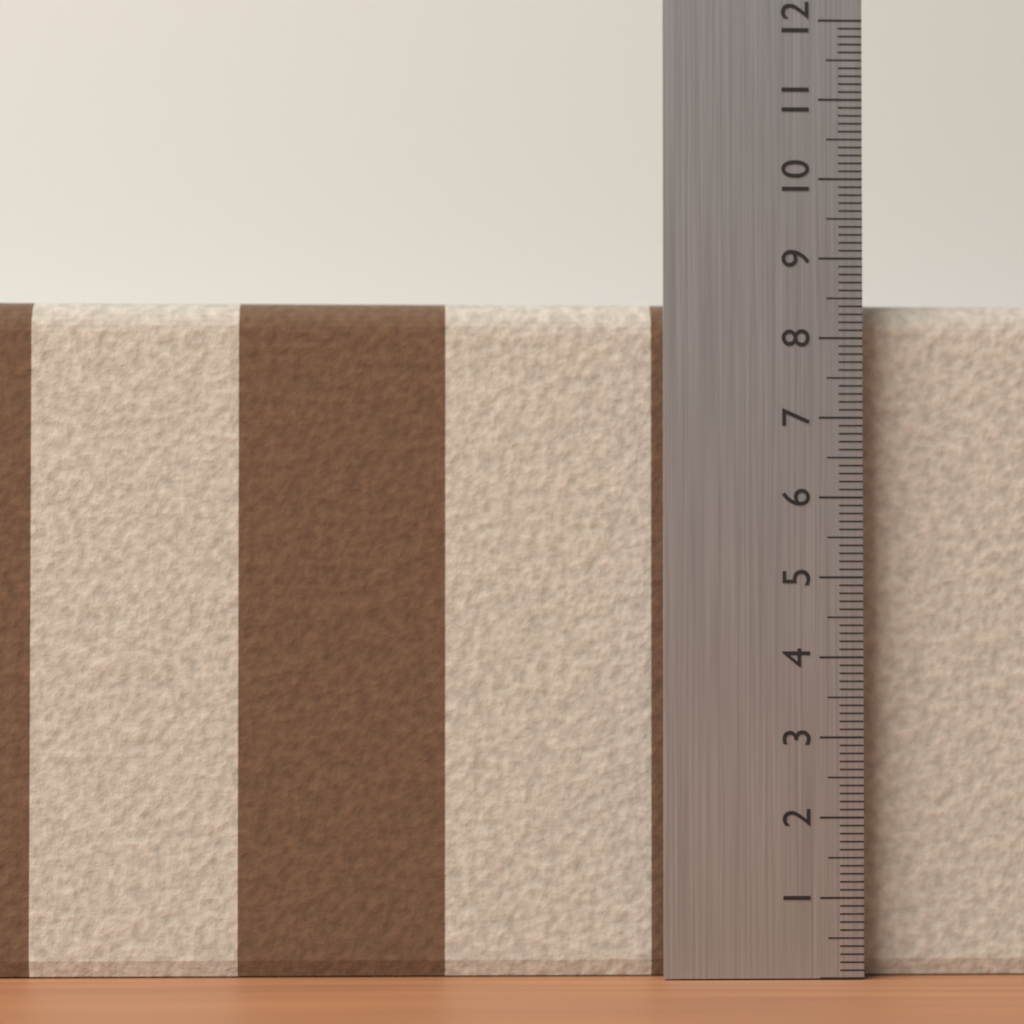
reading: 8.5 (no unit)
